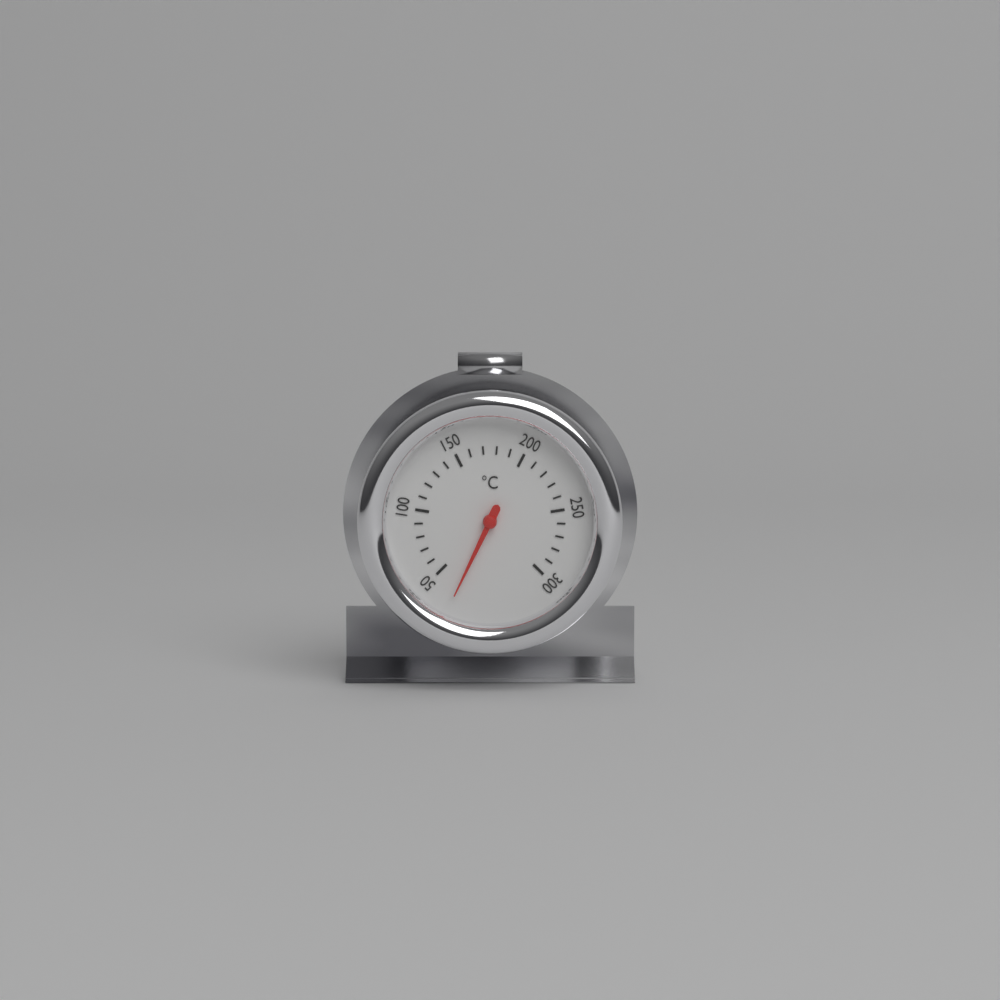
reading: 32 °C
